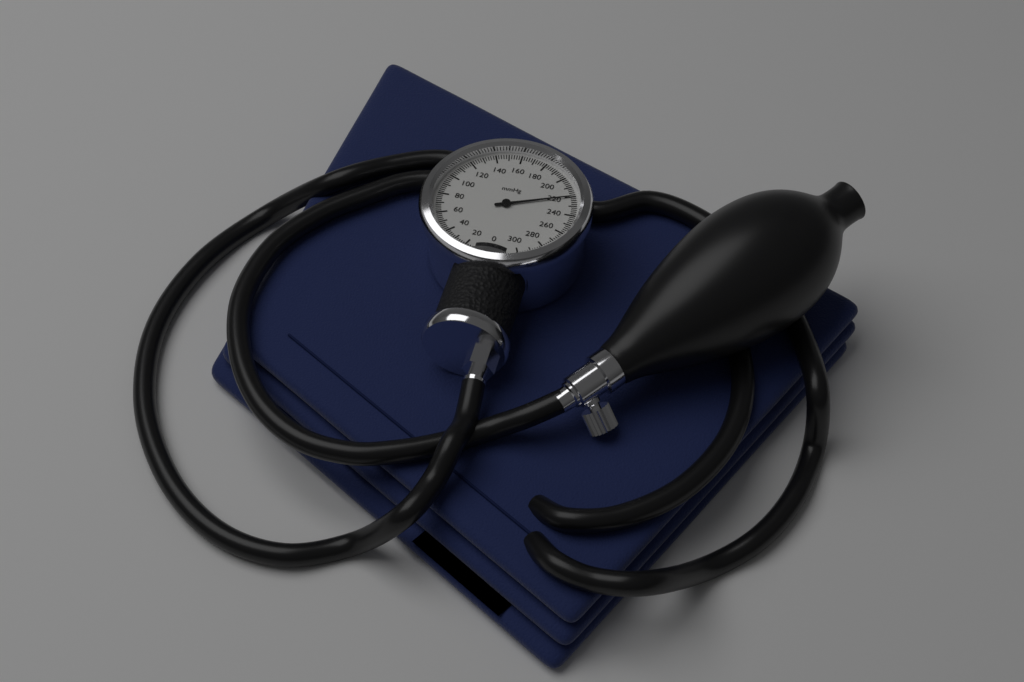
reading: 220 mmHg
